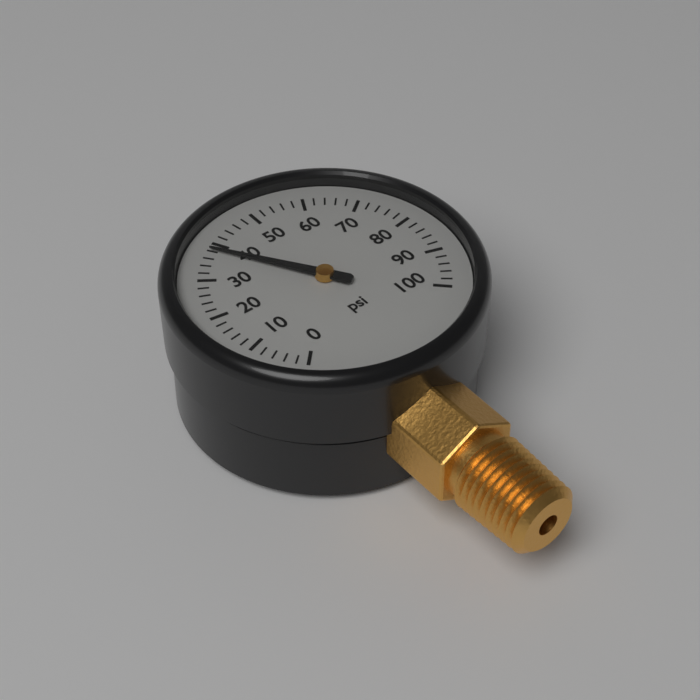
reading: 38 psi
